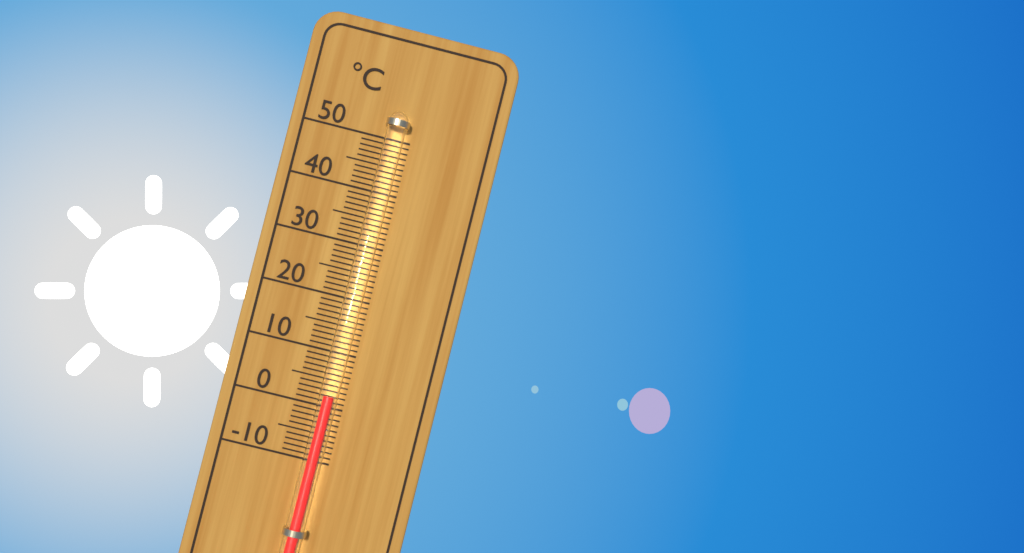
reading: 2 °C
